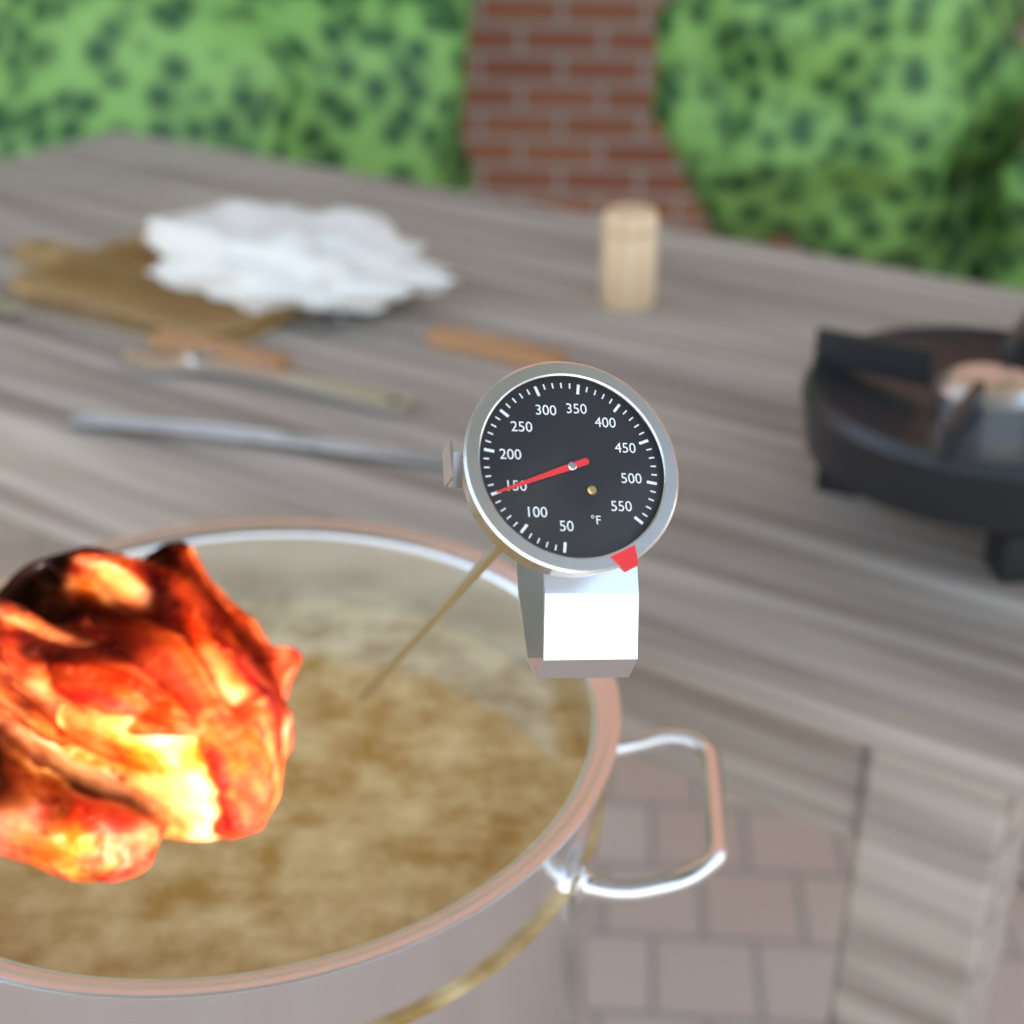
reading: 150 °F
